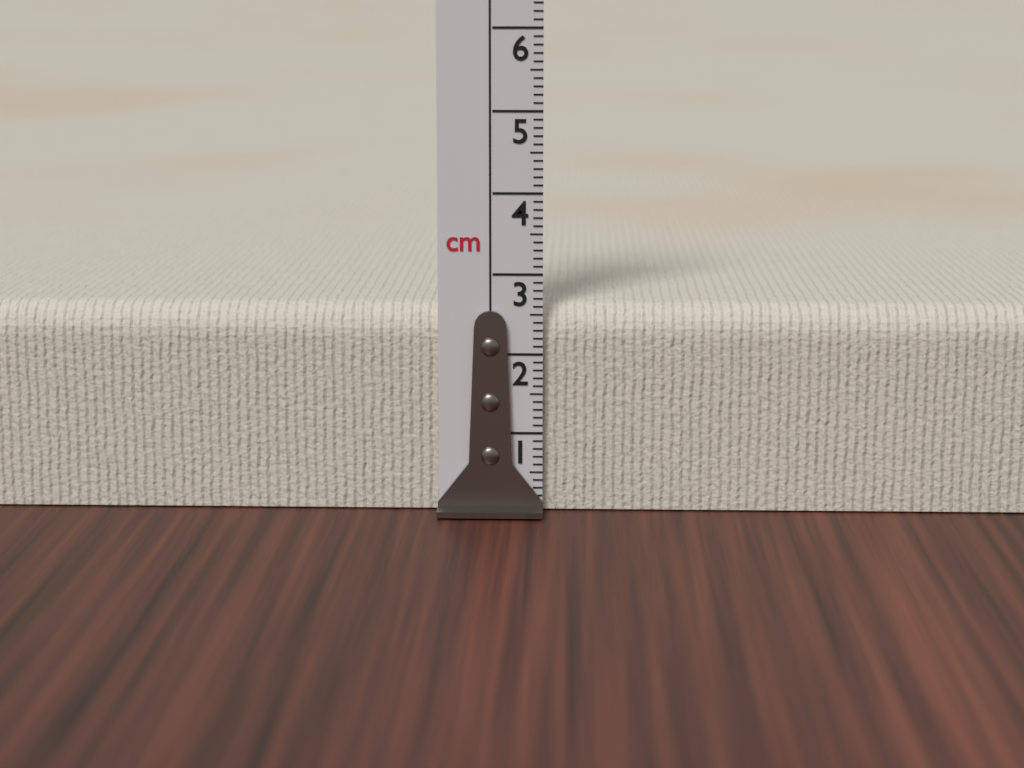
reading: 2.6 cm
